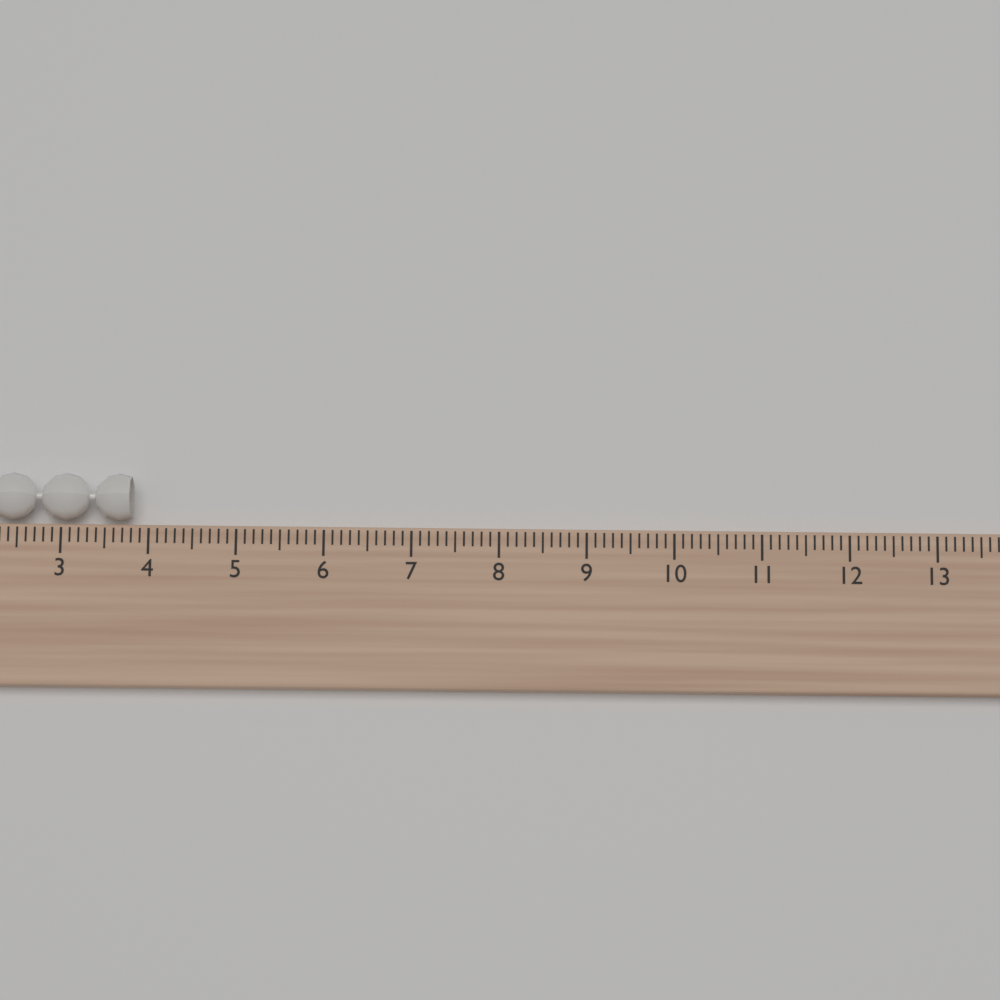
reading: 3.8 (no unit)
